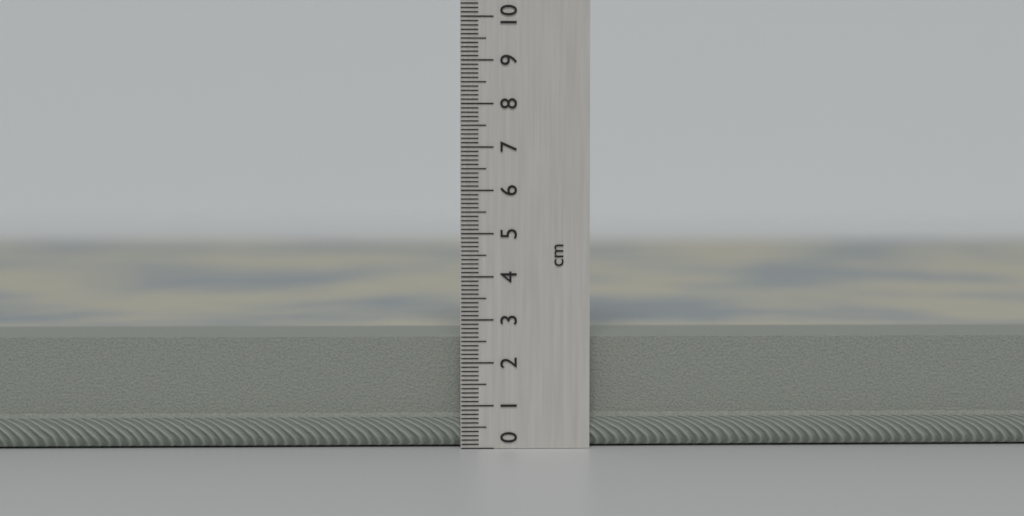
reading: 2.6 cm
